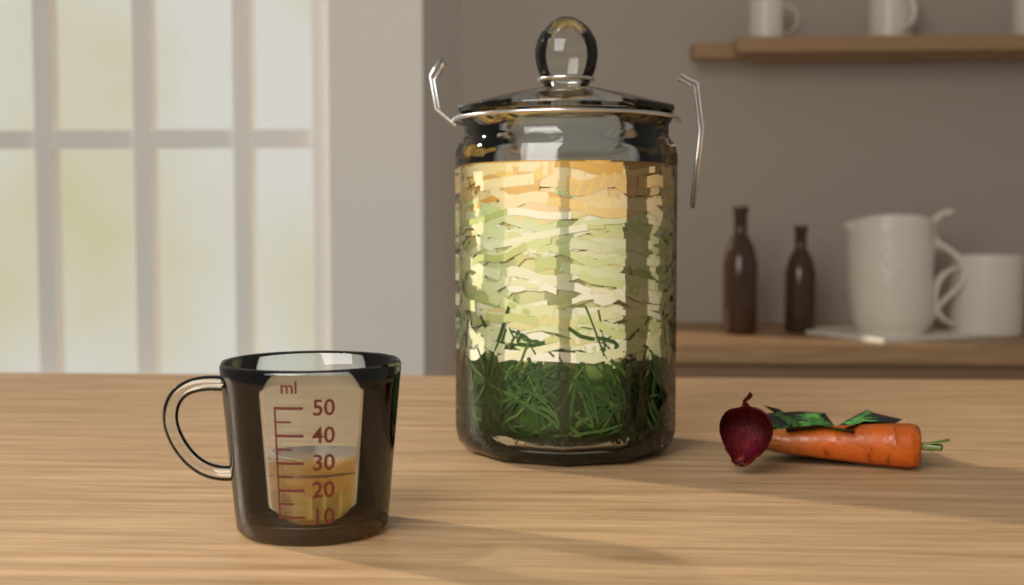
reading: 25 ml
